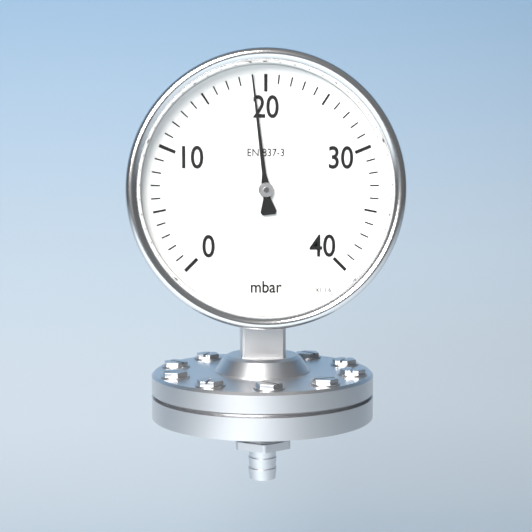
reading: 19 mbar
